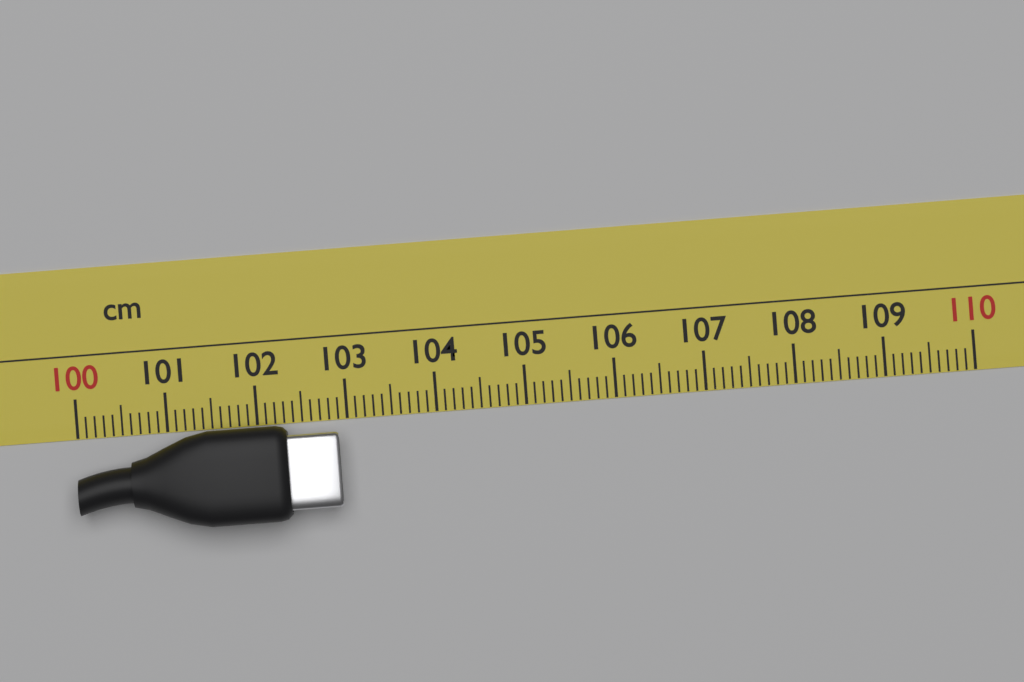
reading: 102.9 cm
